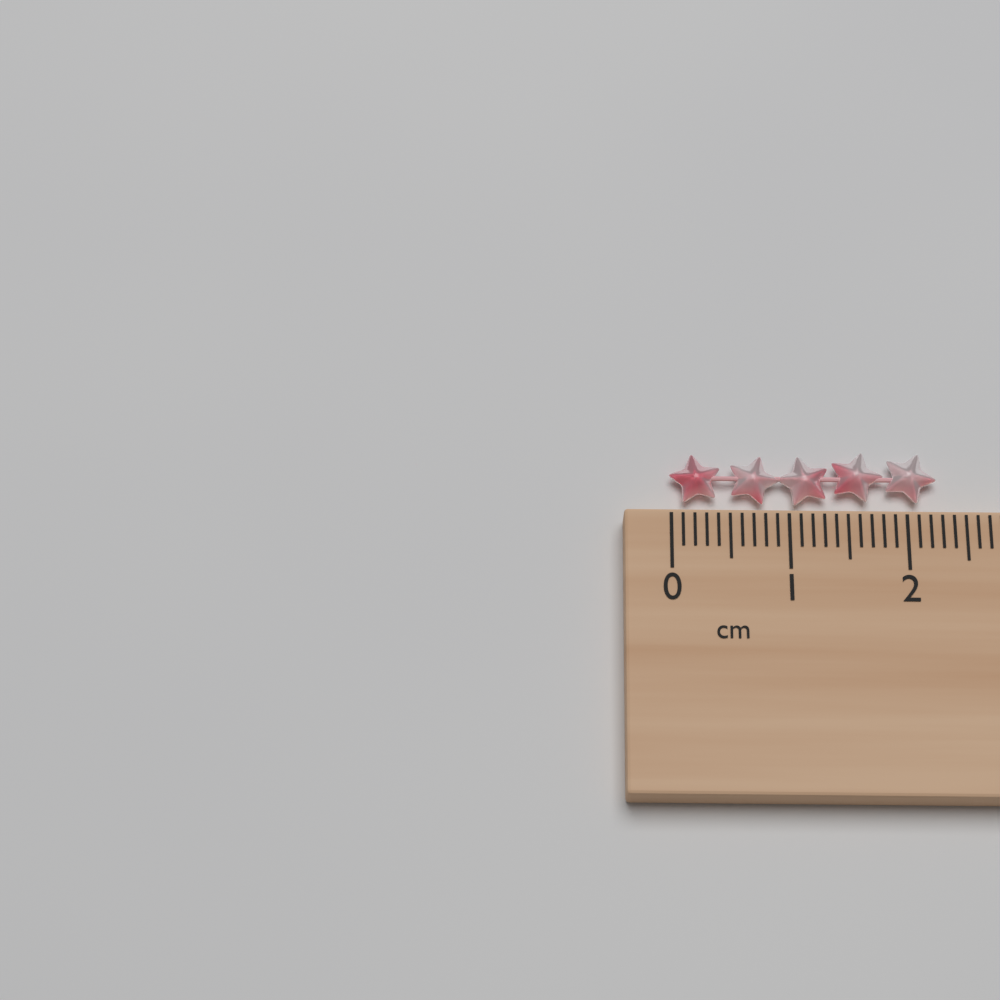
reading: 2.3 cm
